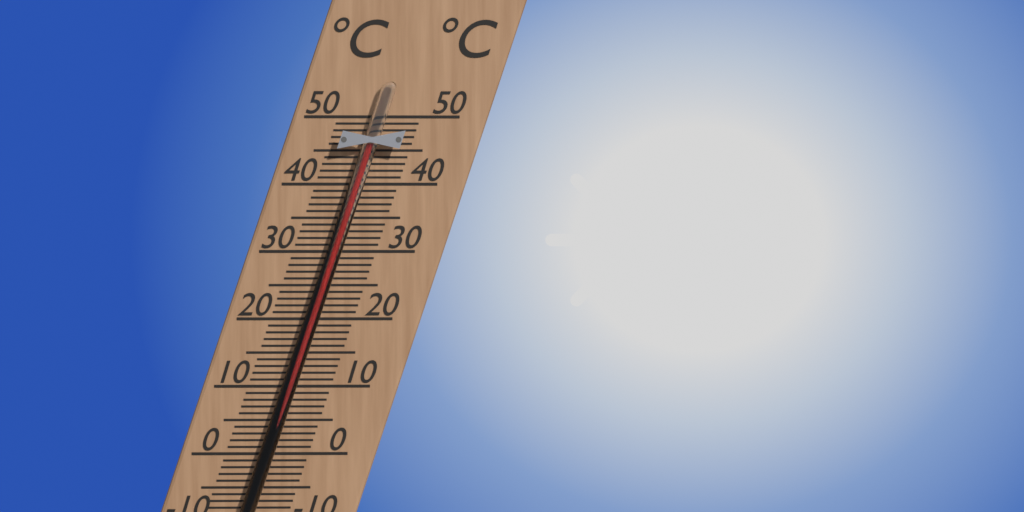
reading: 46 °C
